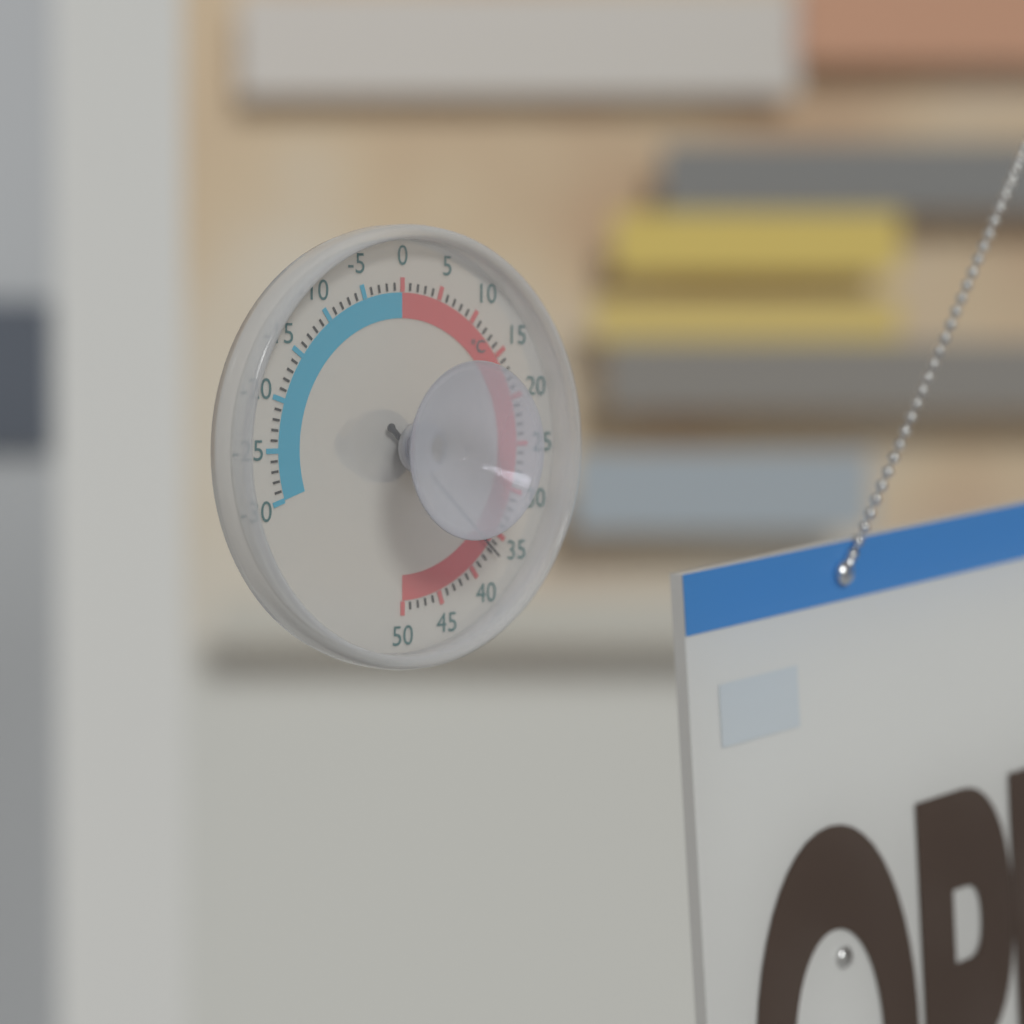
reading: 37 °C
